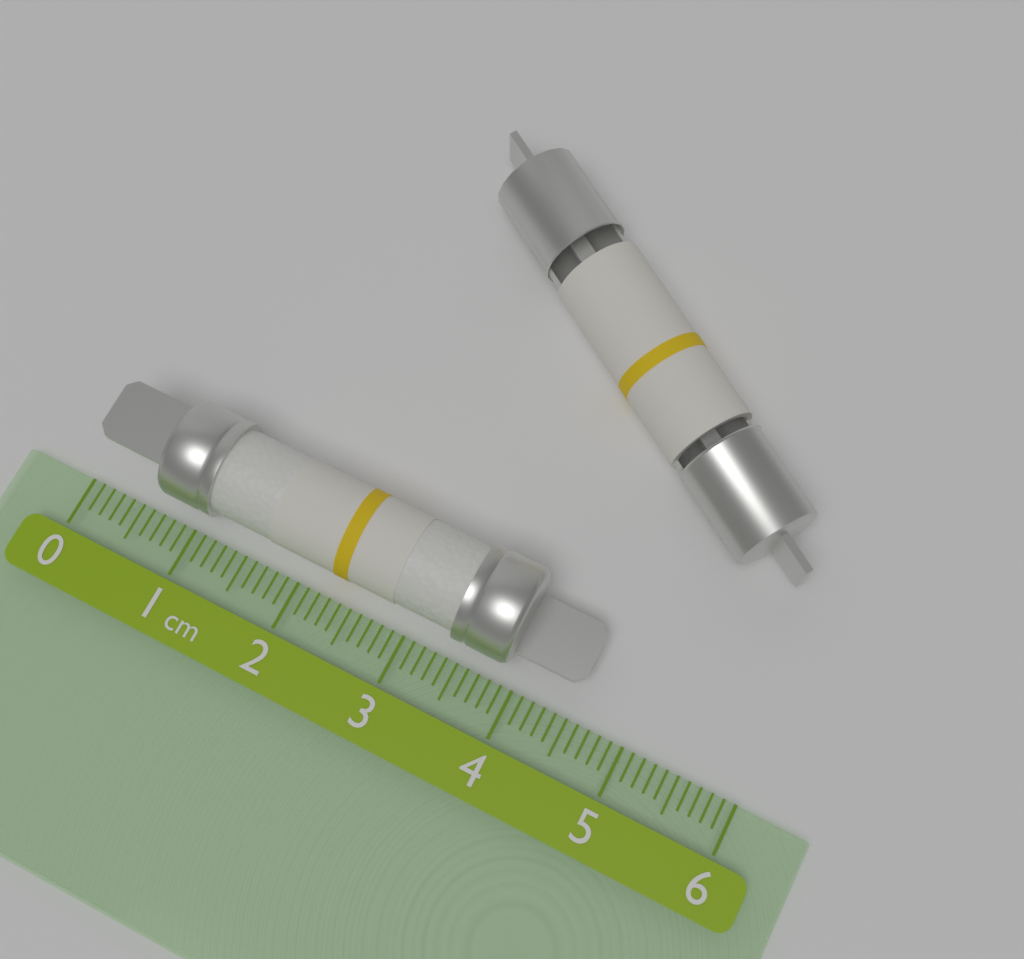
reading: 4.5 cm
